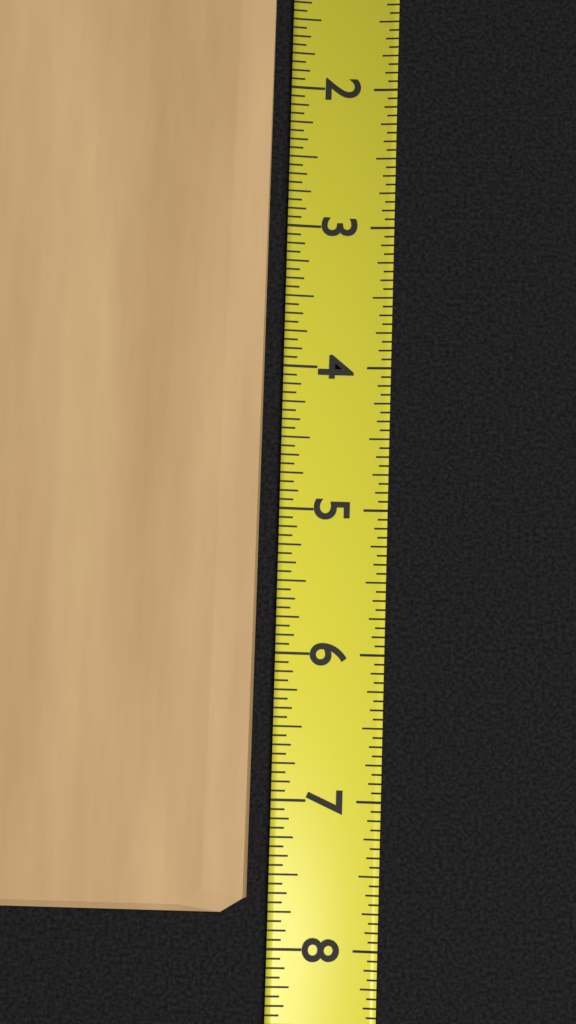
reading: 7.7500 (no unit)
